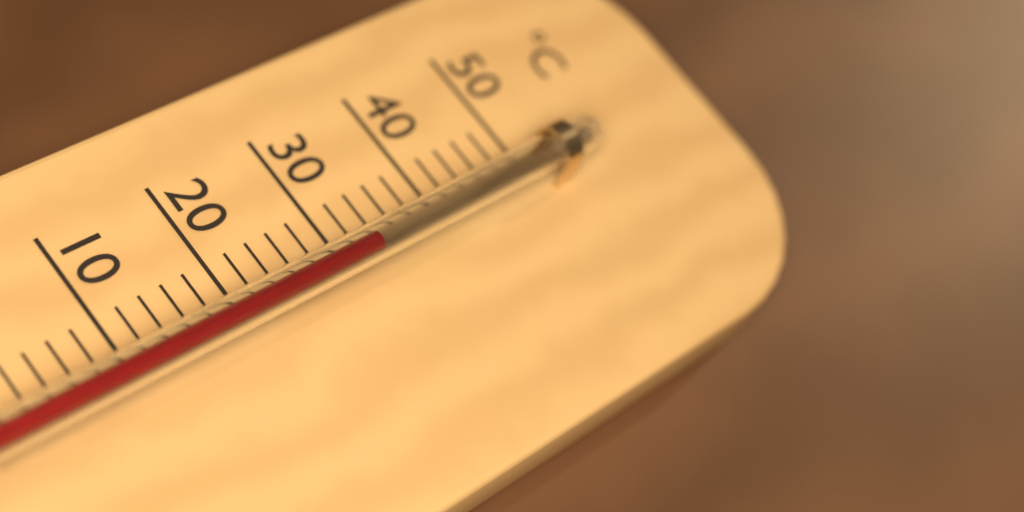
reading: 32 °C
